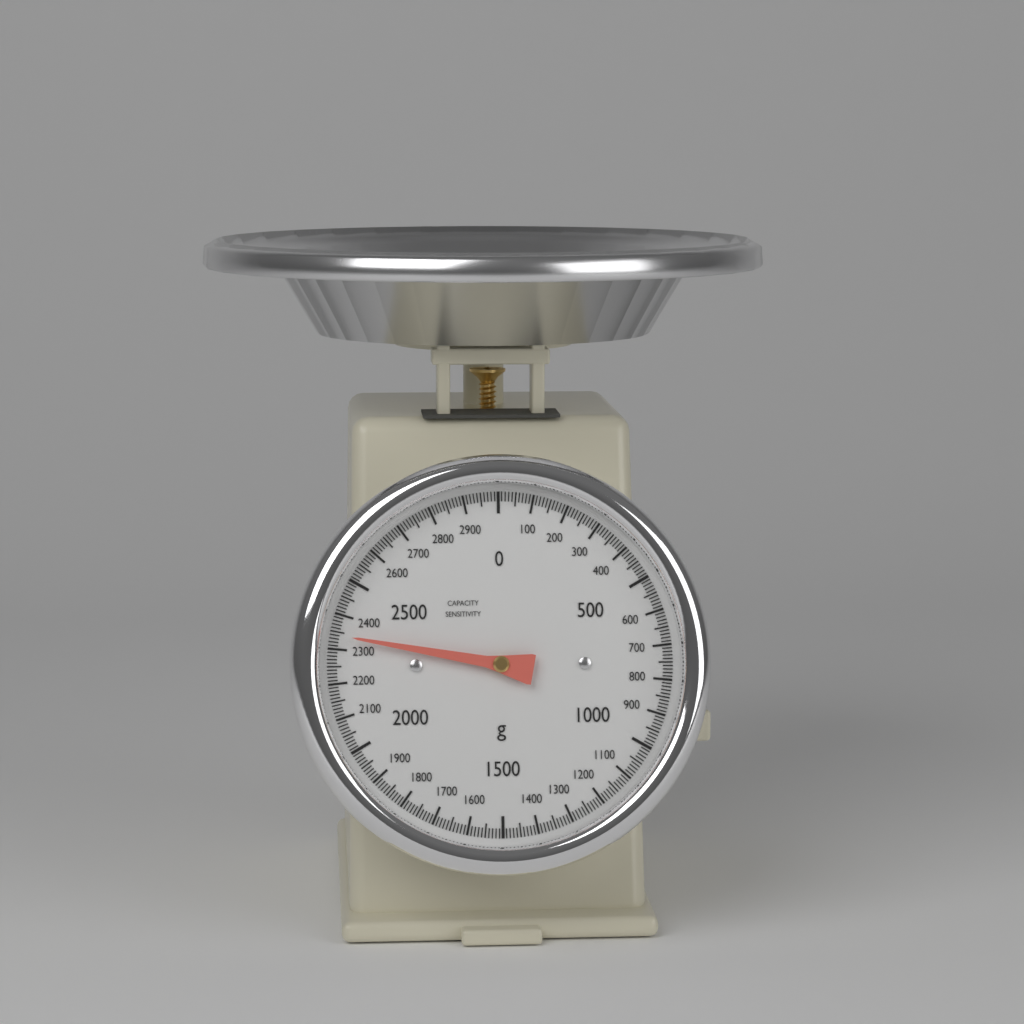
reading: 2340 g
